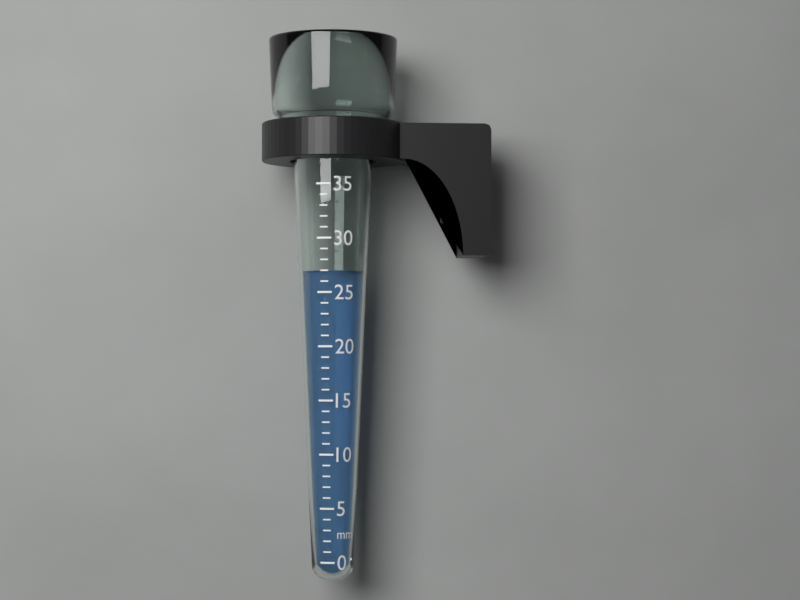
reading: 27 mm
